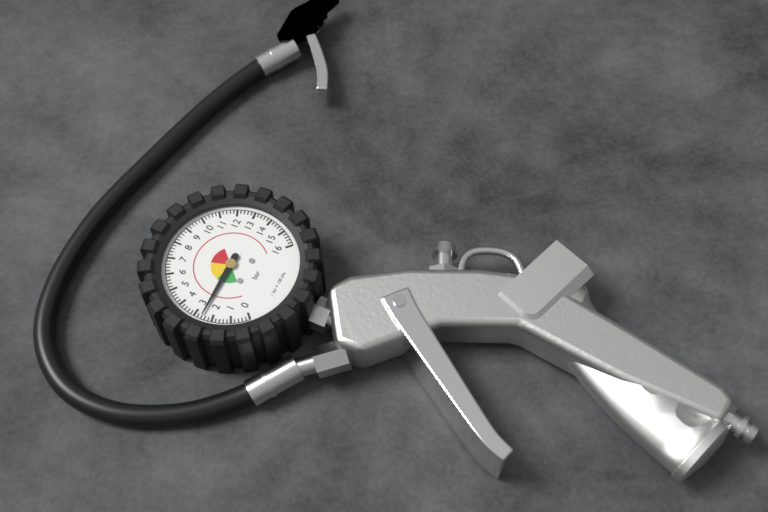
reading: 2.6 bar
